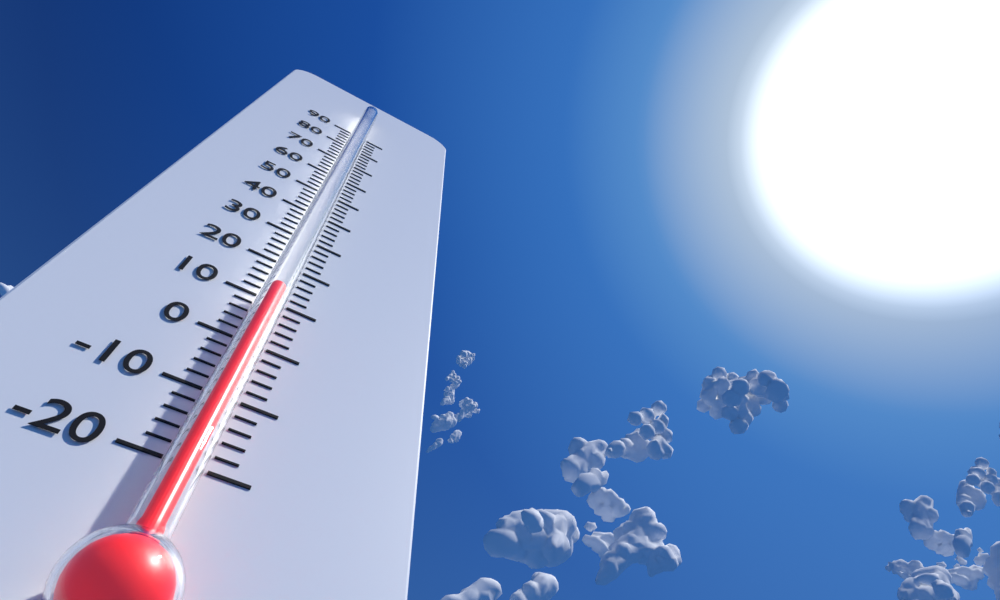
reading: 10 (no unit)
